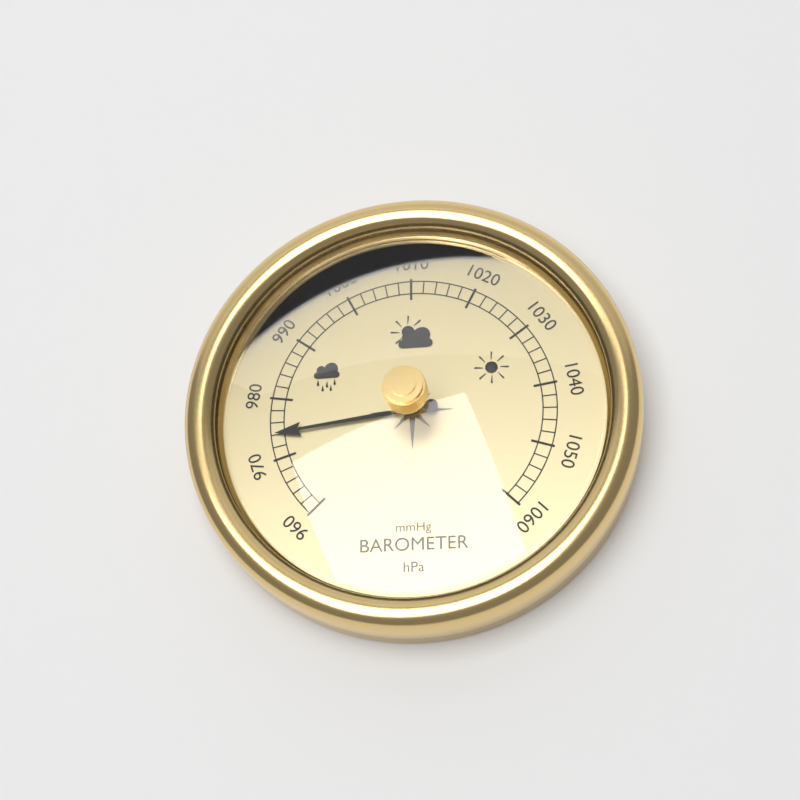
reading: 974 hPa
